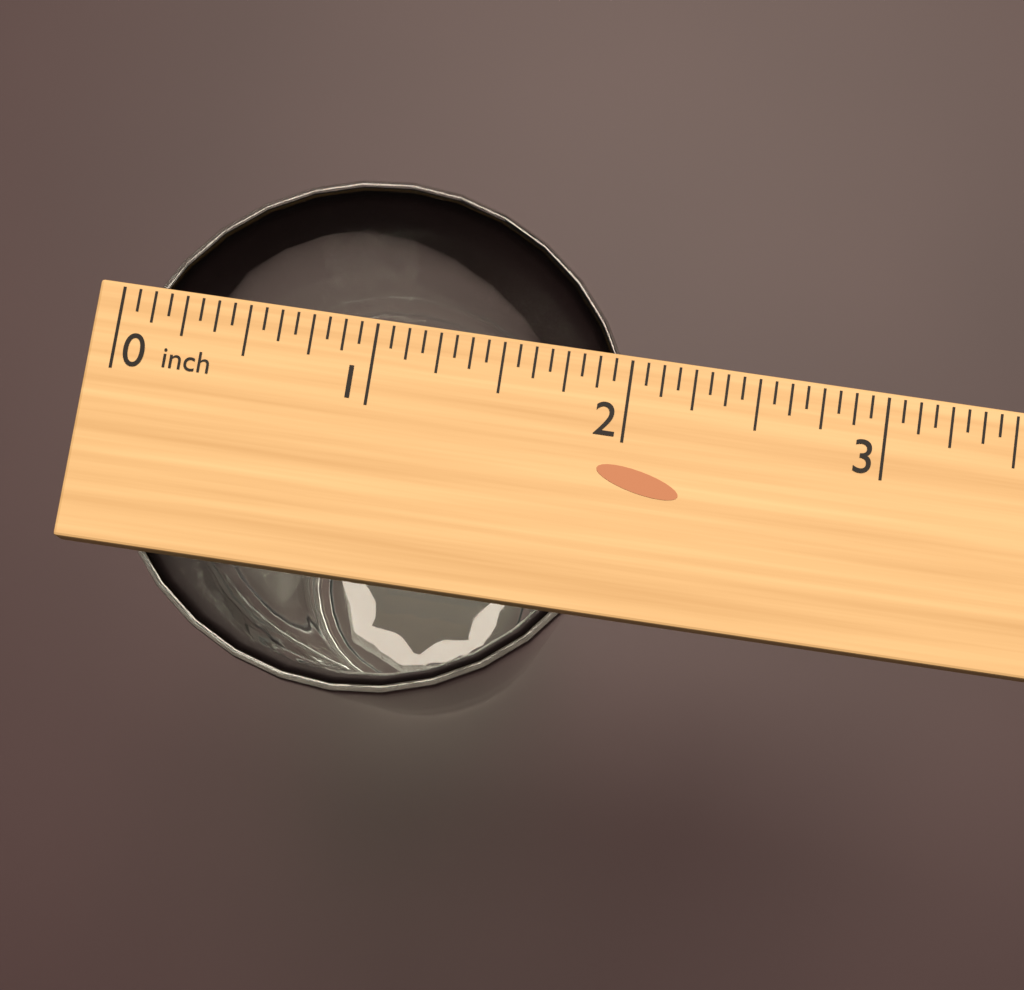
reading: 2.0625 inch
